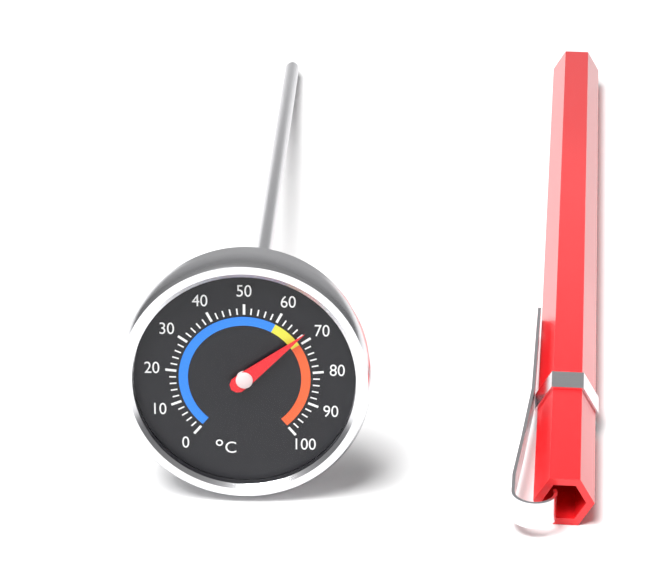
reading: 68 °C
